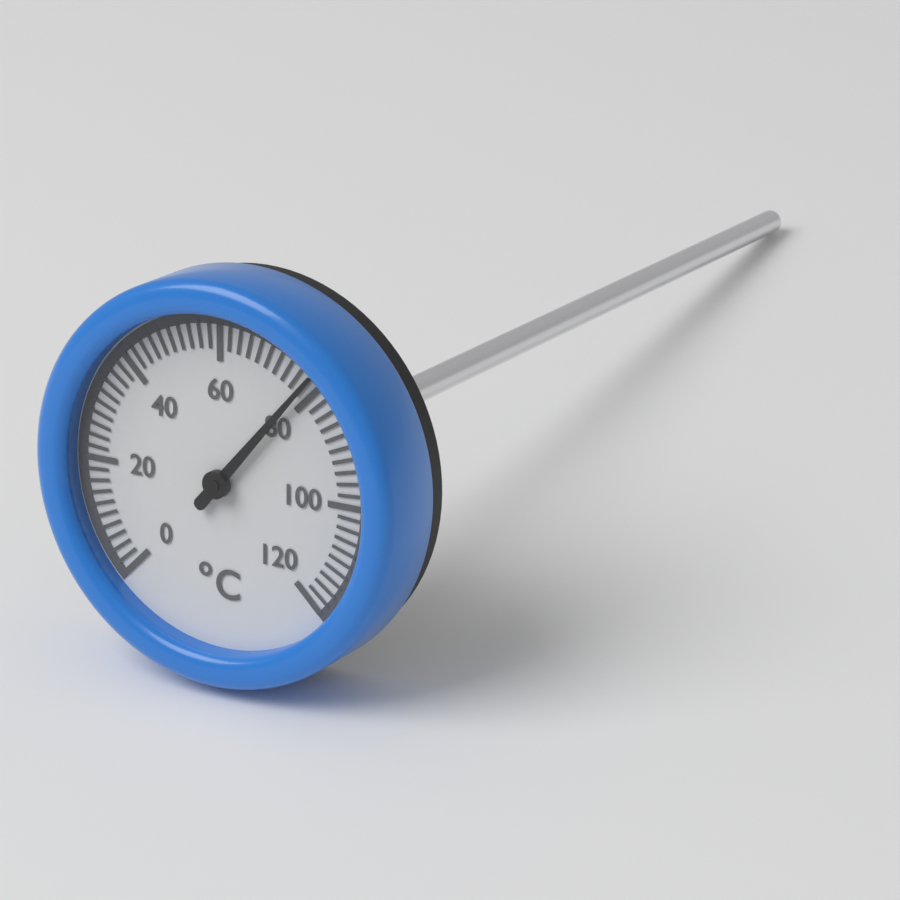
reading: 78 °C
